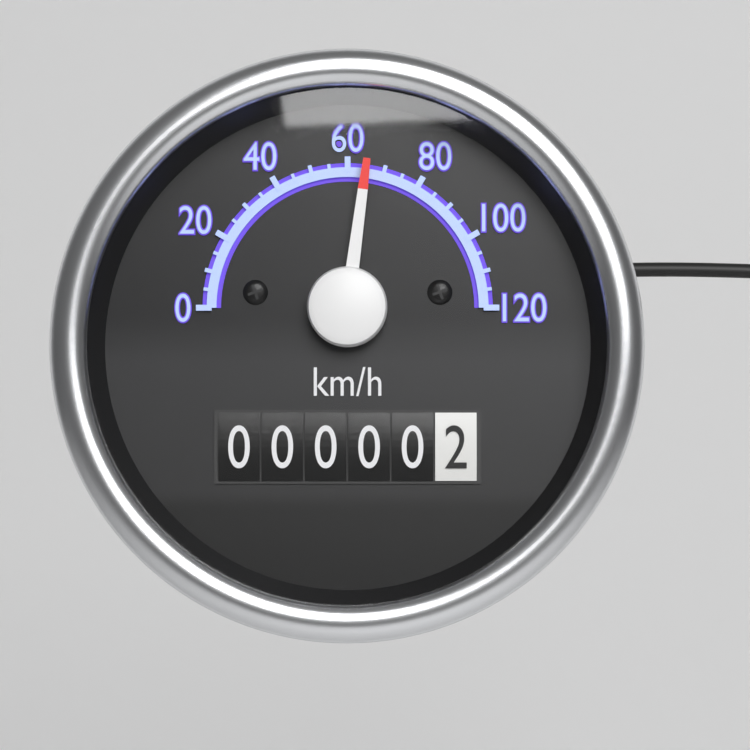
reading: 65 km/h
